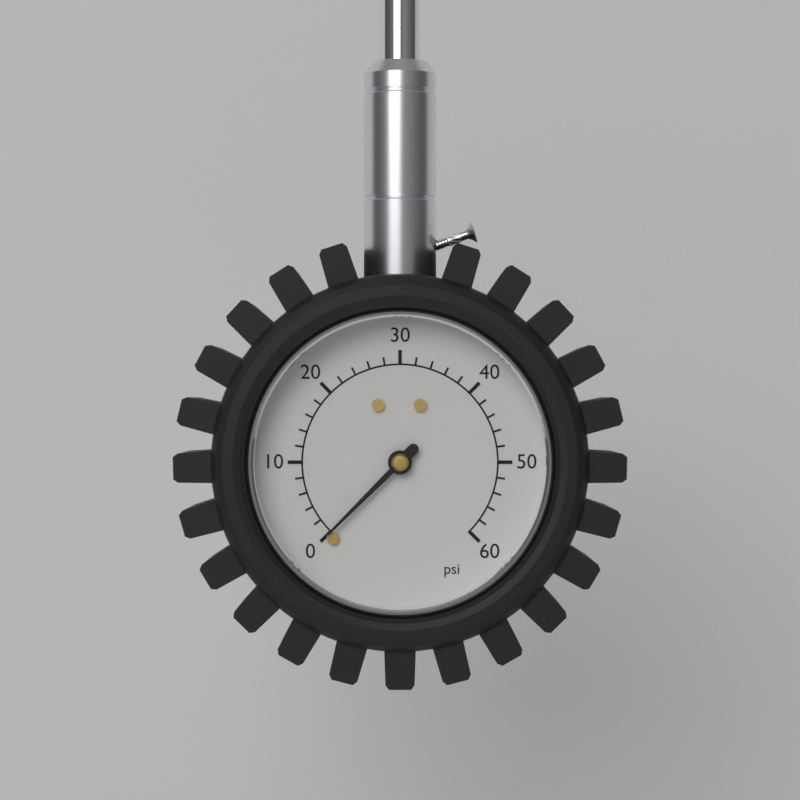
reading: 0 psi
